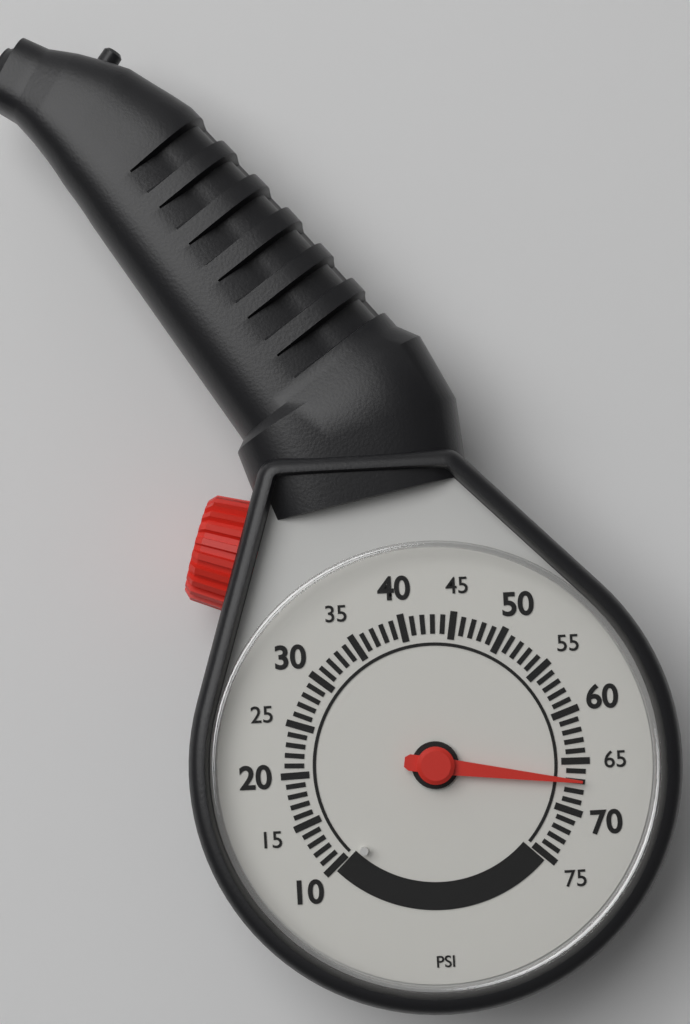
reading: 67 psi
